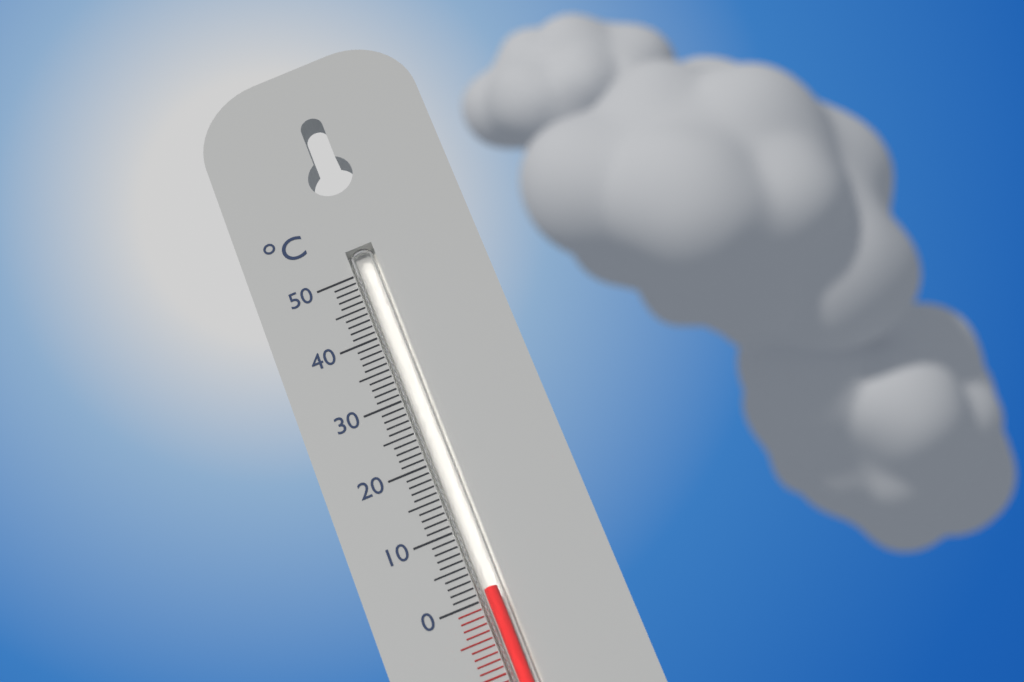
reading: 1 °C
